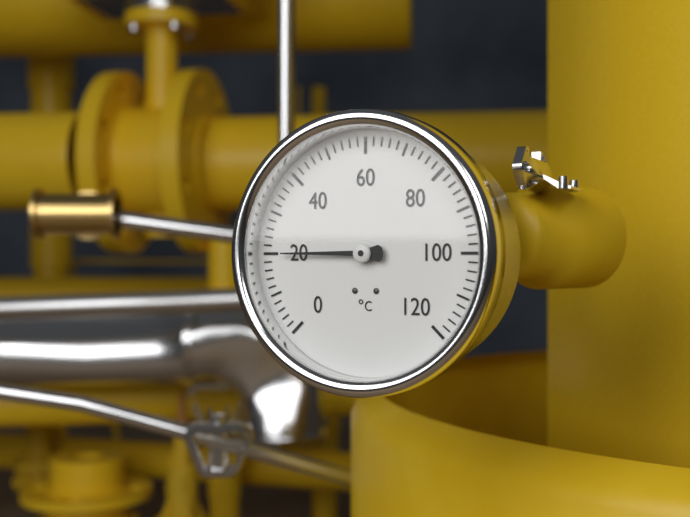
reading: 20 °C
